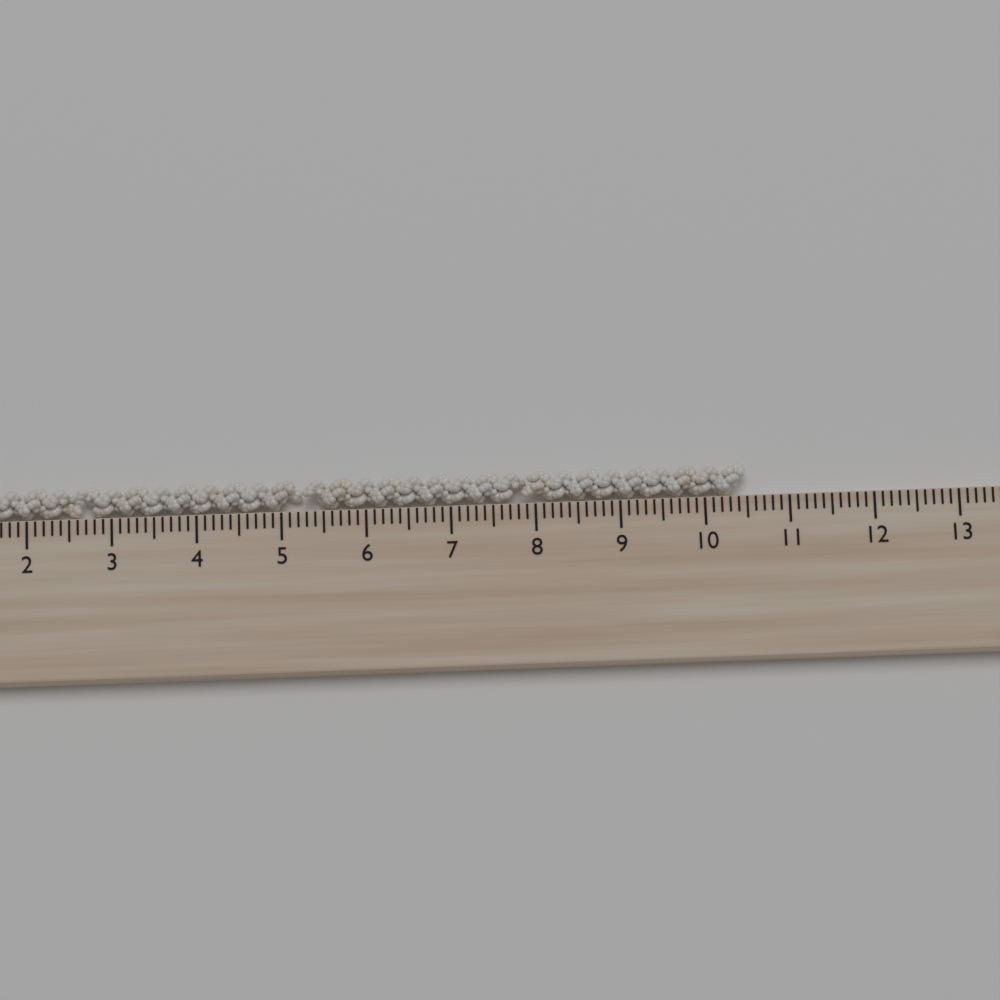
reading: 10.5 cm
